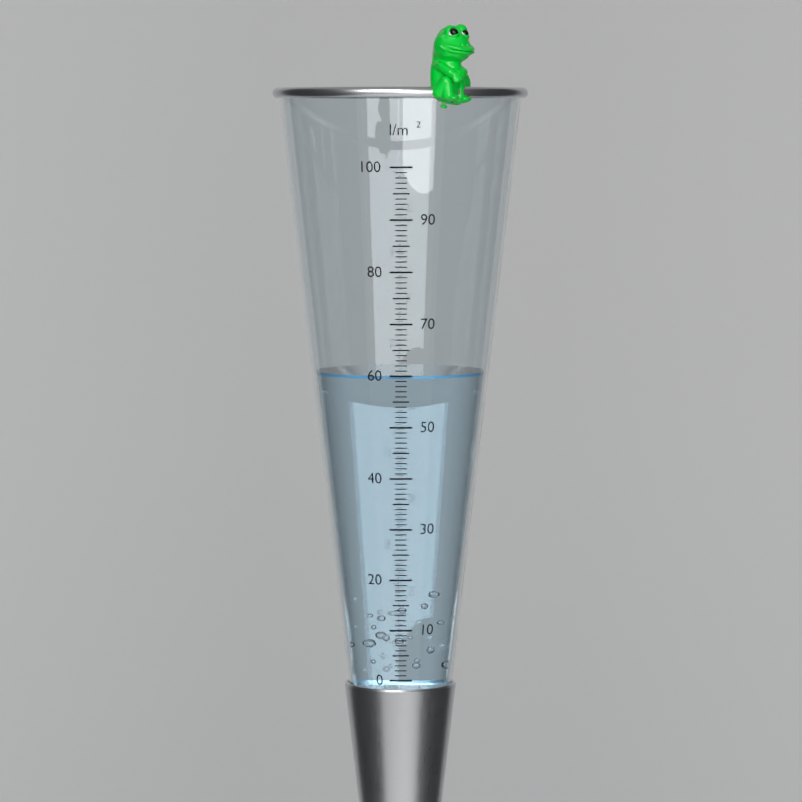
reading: 60 l/m²
